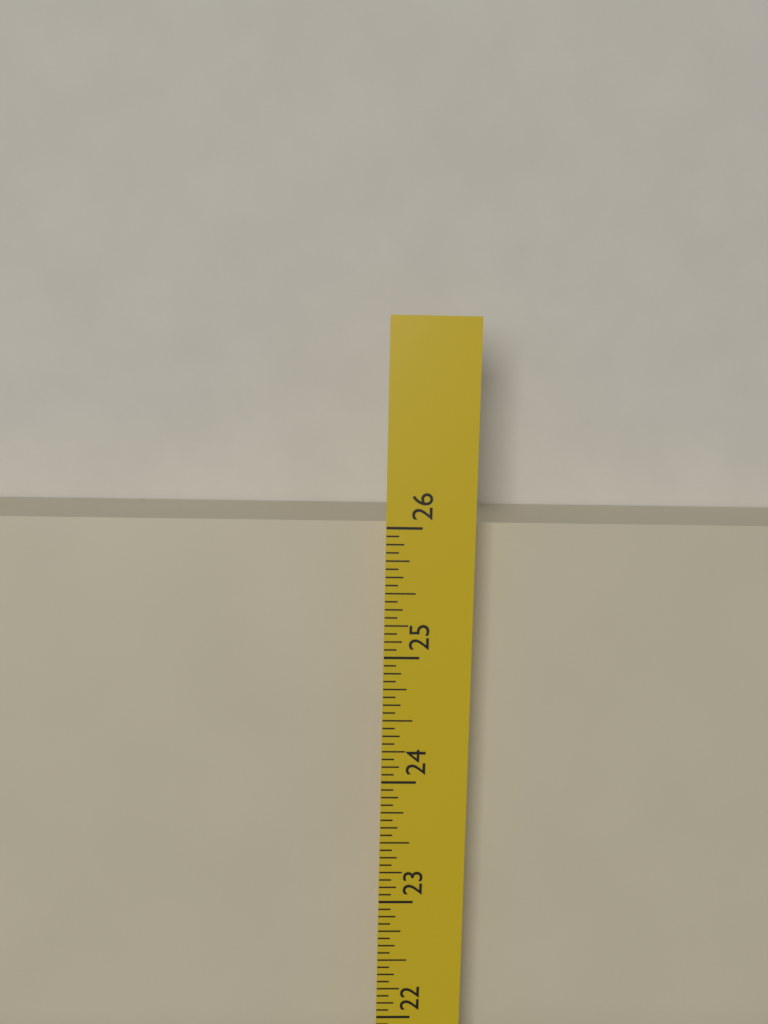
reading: 25.9375 in
